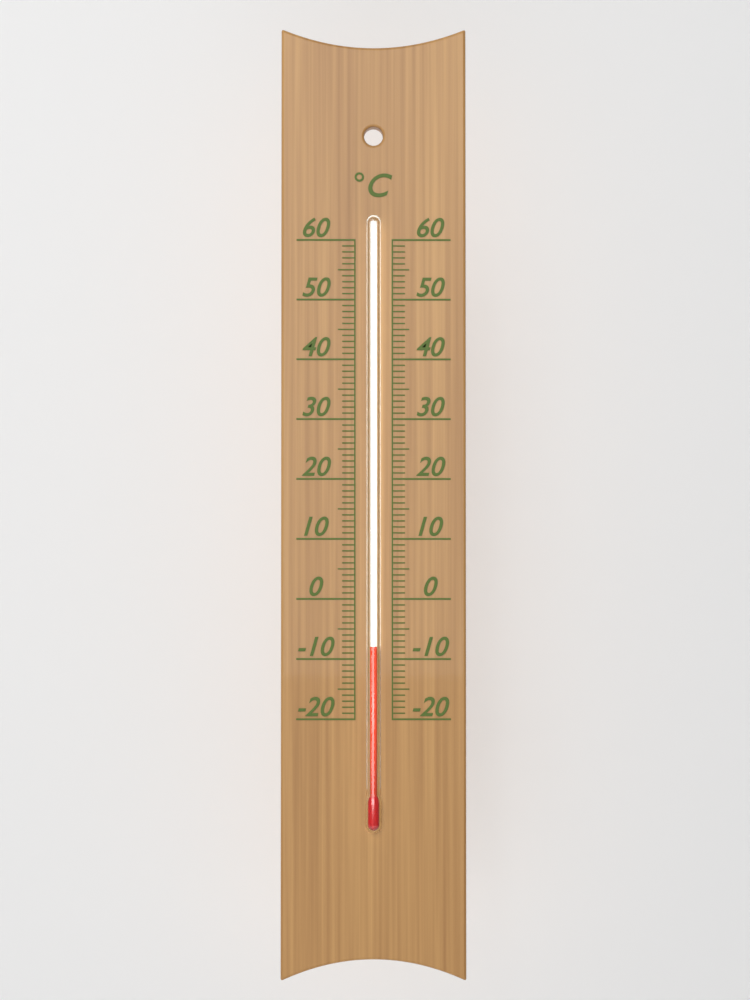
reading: -8 °C
